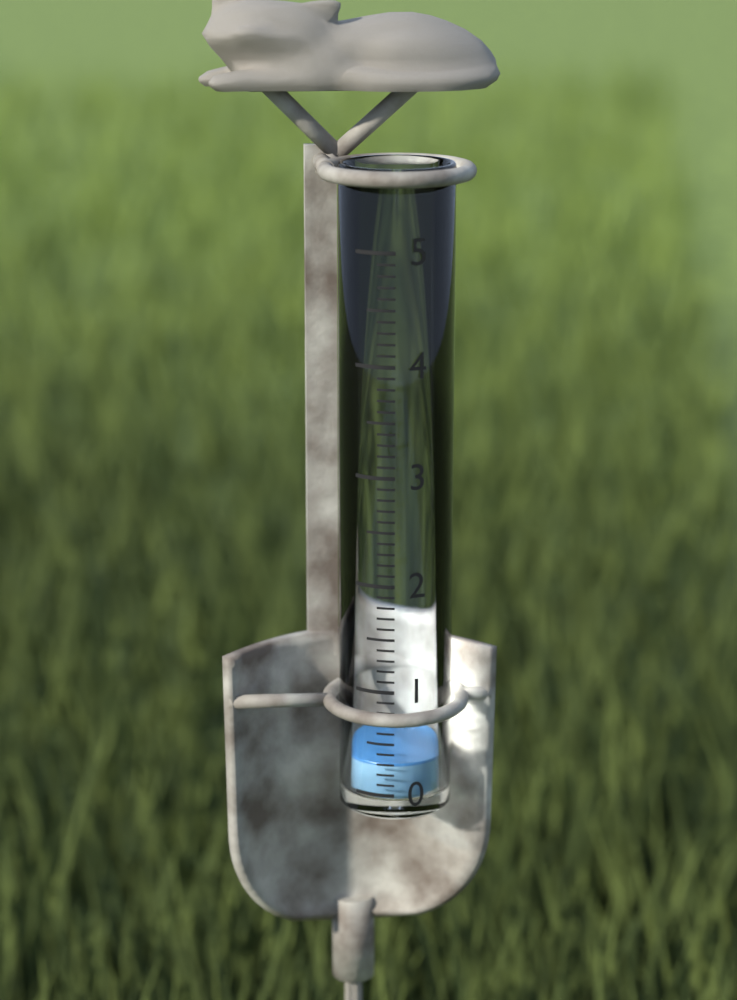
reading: 0.3 (no unit)
